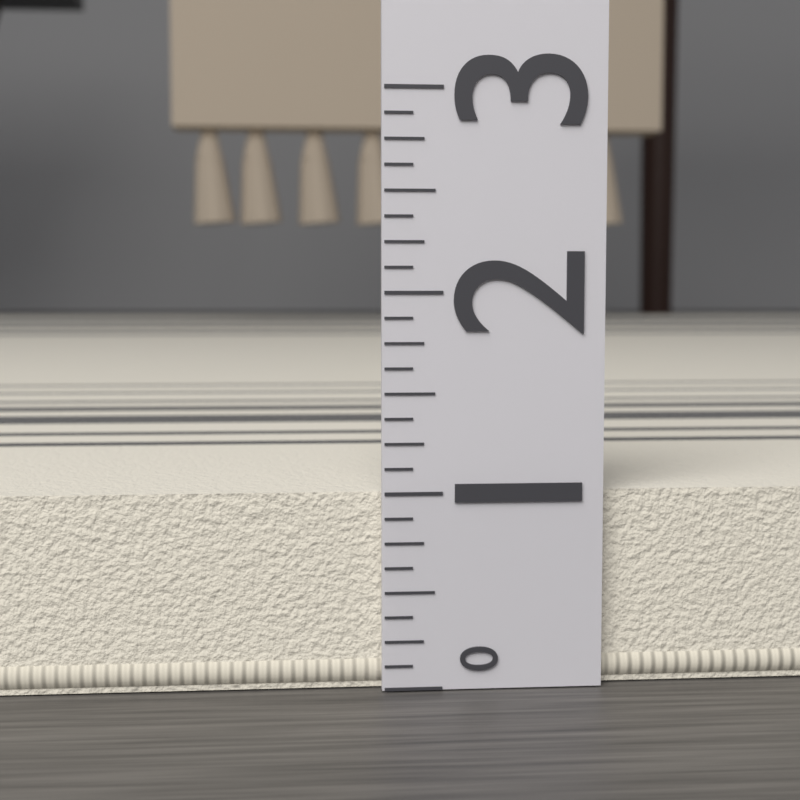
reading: 1.000 (no unit)
